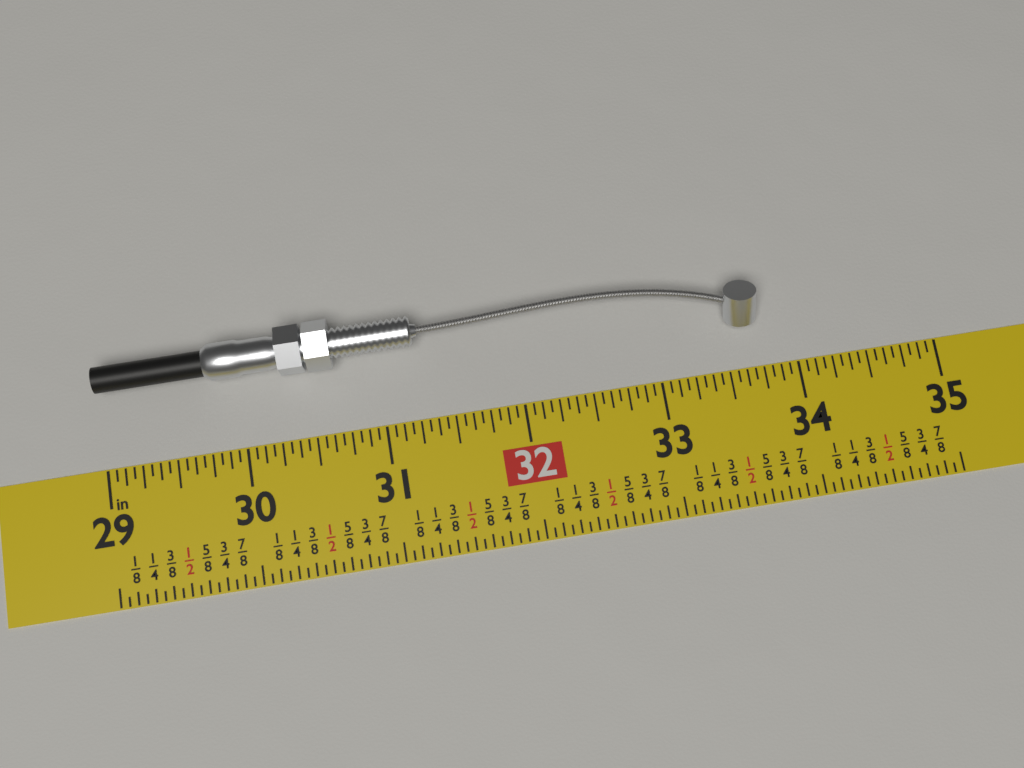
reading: 33.7500 in
